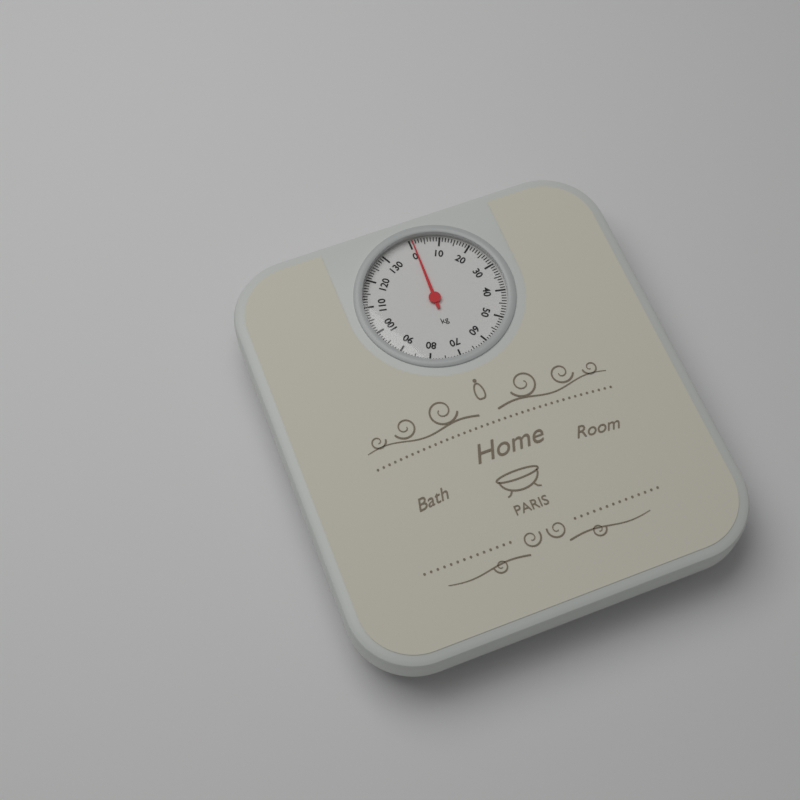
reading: 1 kg
